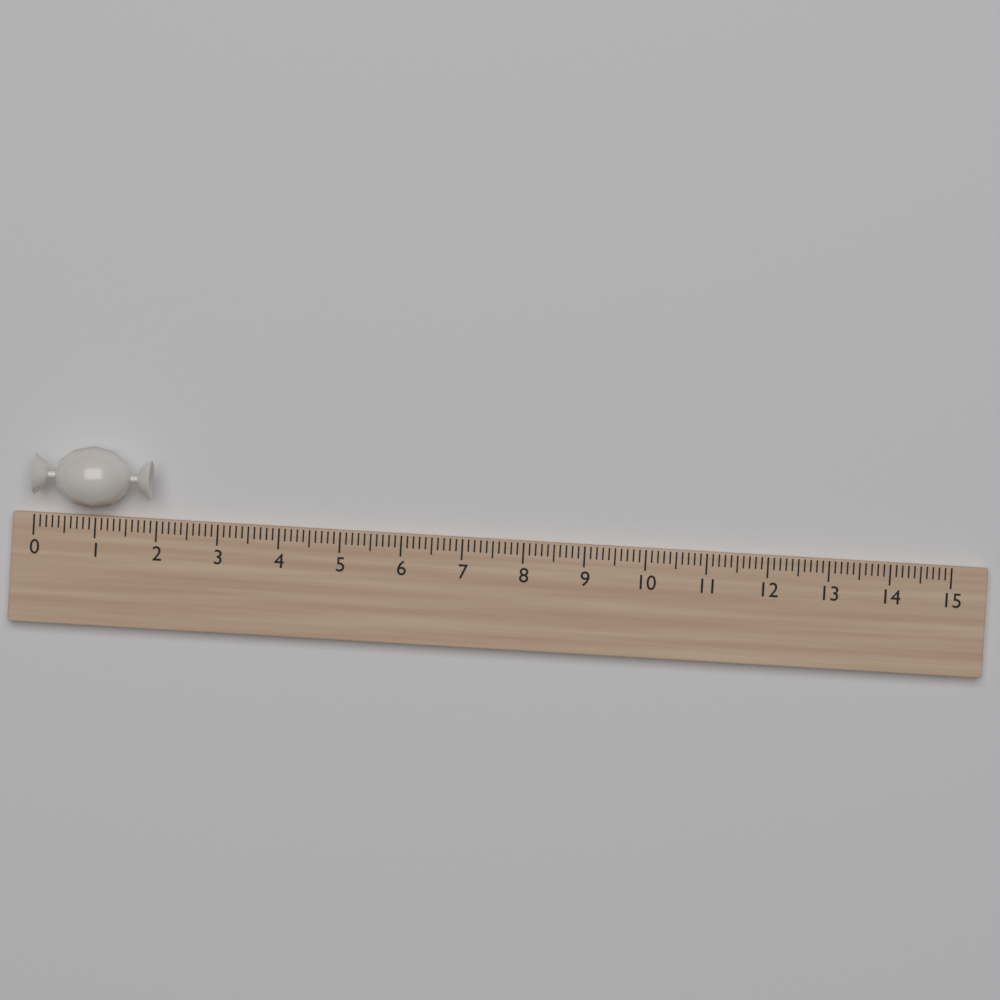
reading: 1.9 (no unit)
